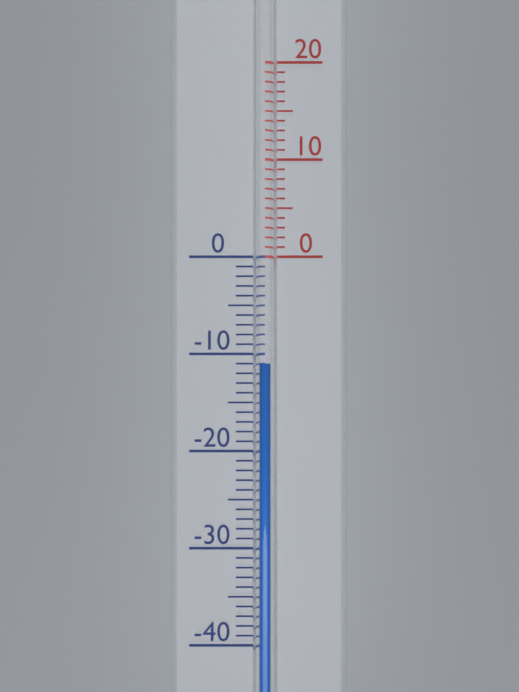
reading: -11 (no unit)
